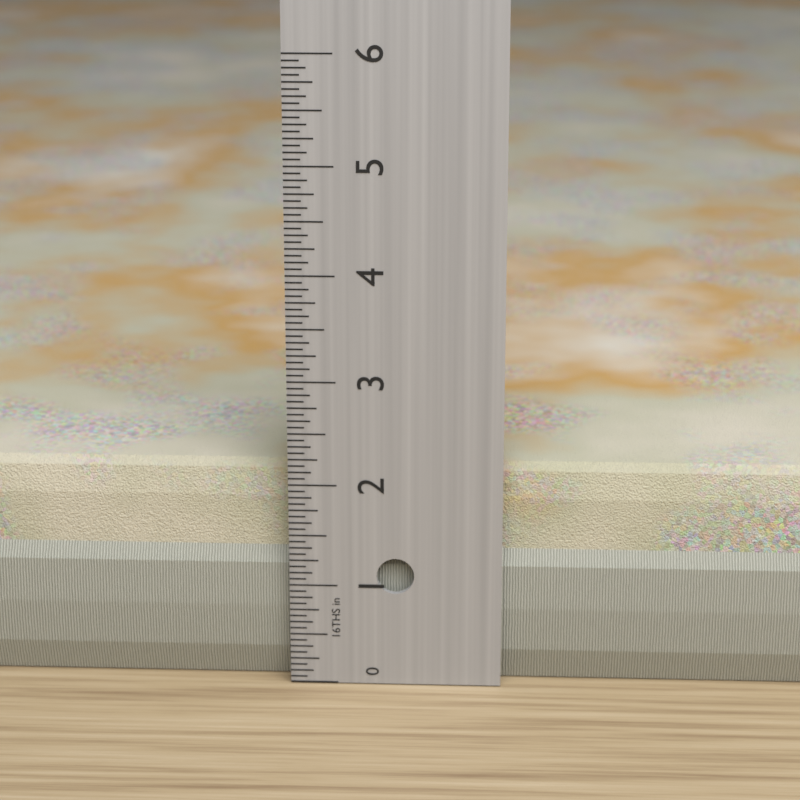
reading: 2.1250 in
